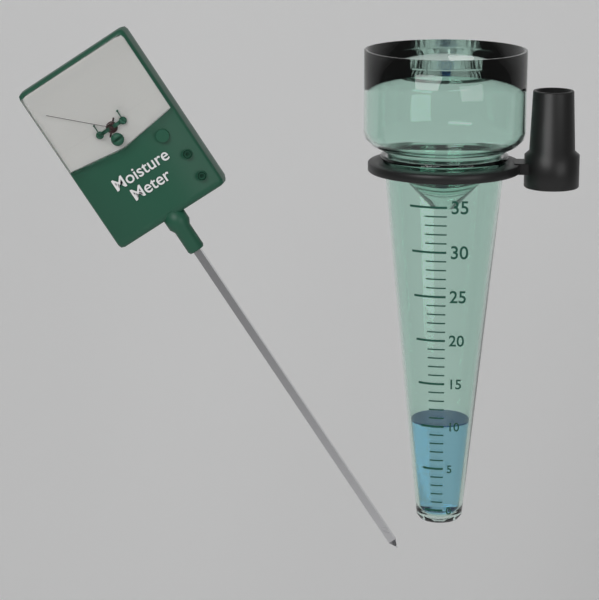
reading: 10 (no unit)
